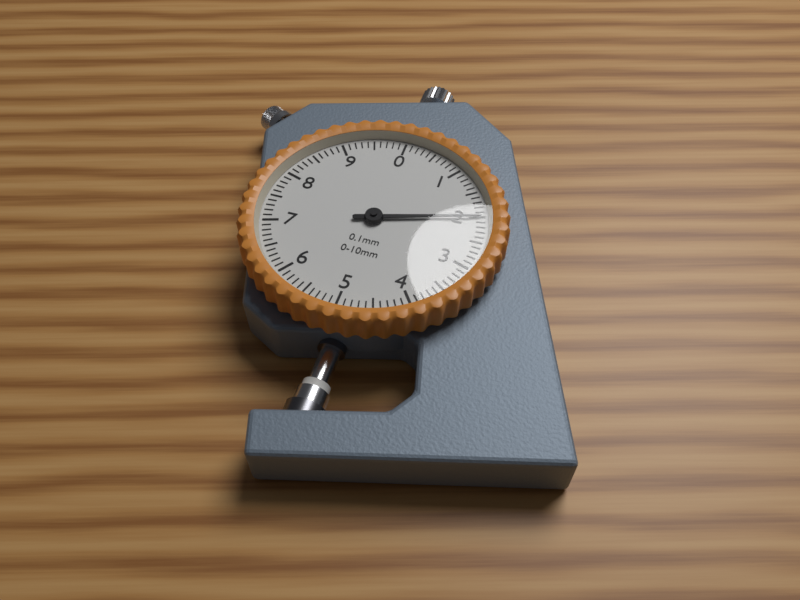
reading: 2.0 mm
